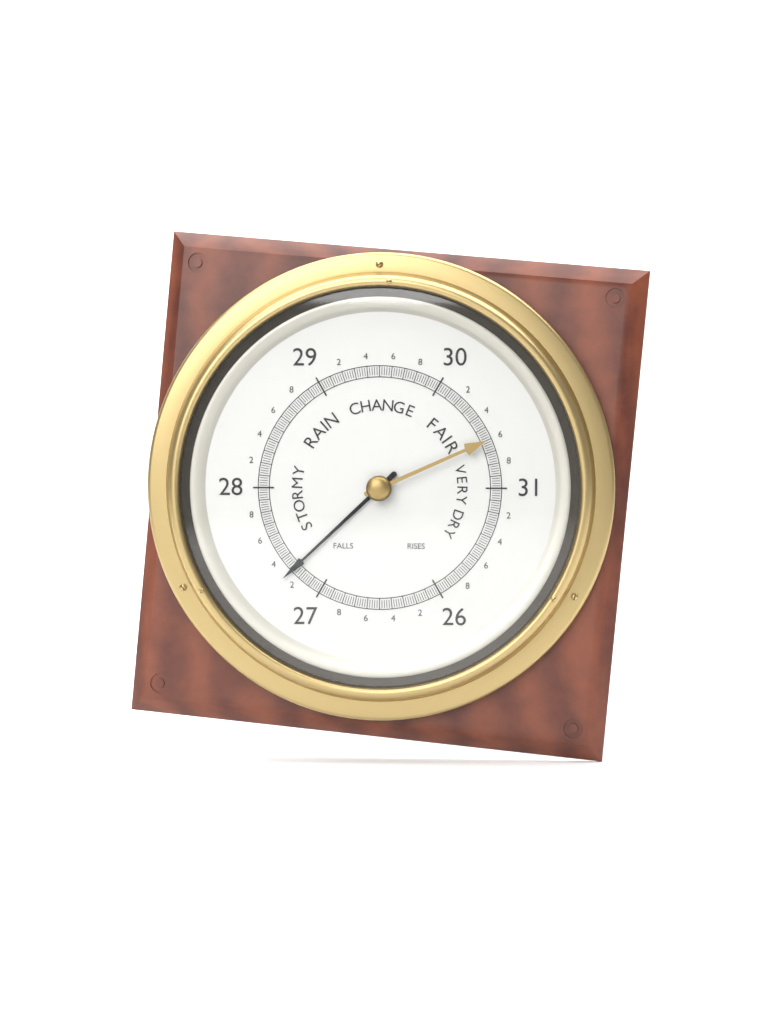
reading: 27.28 (no unit)
